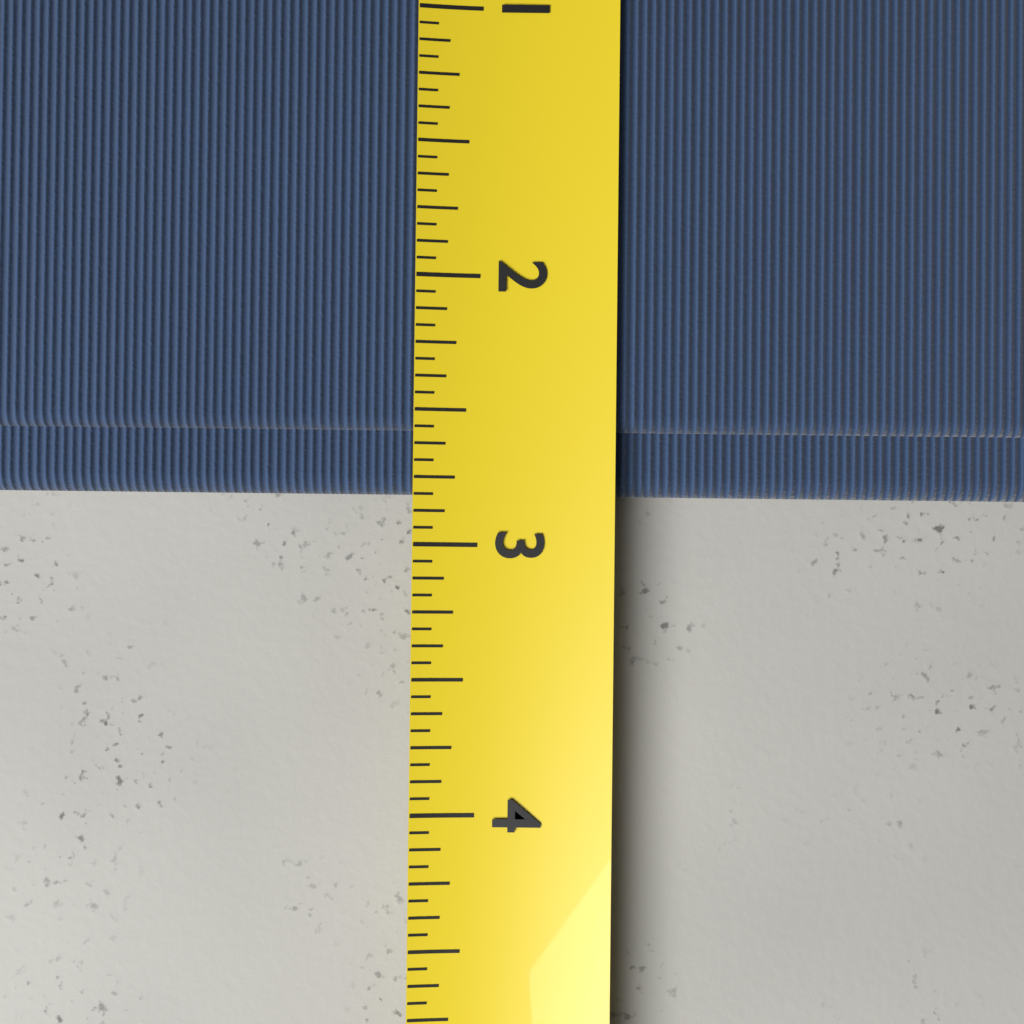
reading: 2.8125 (no unit)
